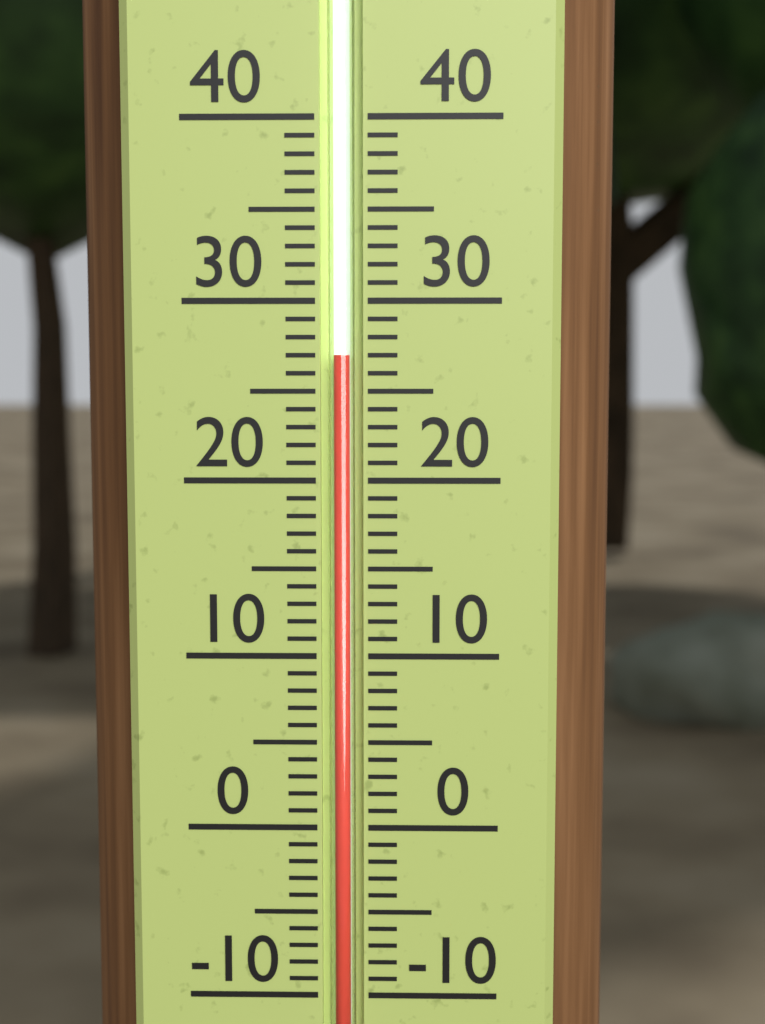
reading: 27 (no unit)
